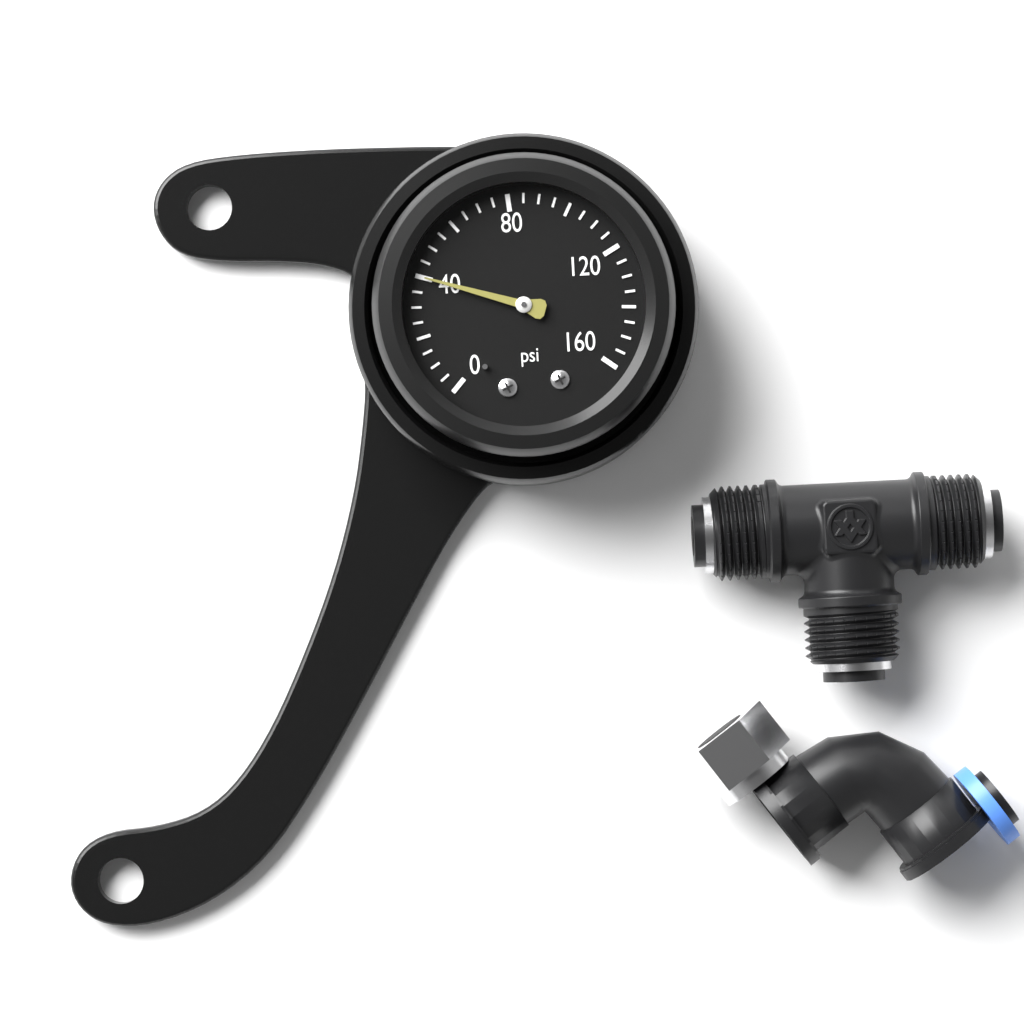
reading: 40 psi
